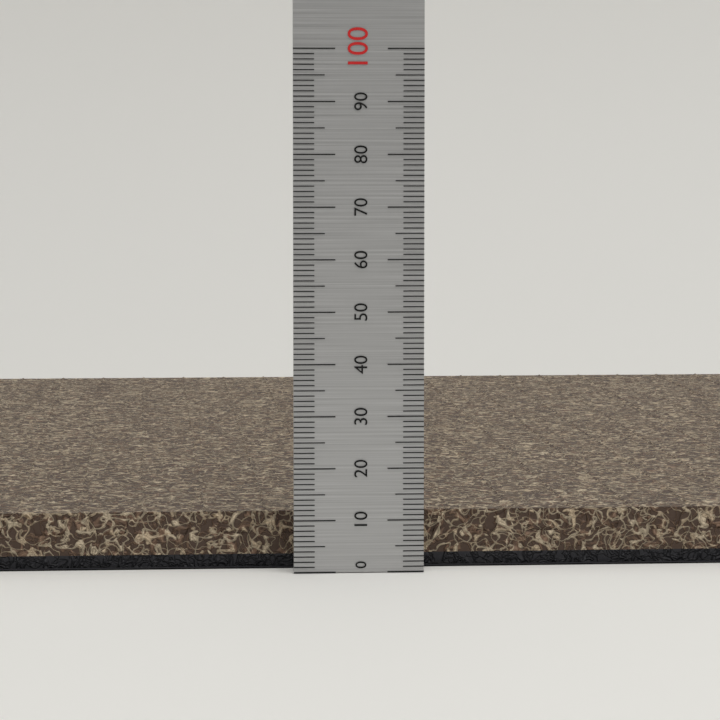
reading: 11 (no unit)
